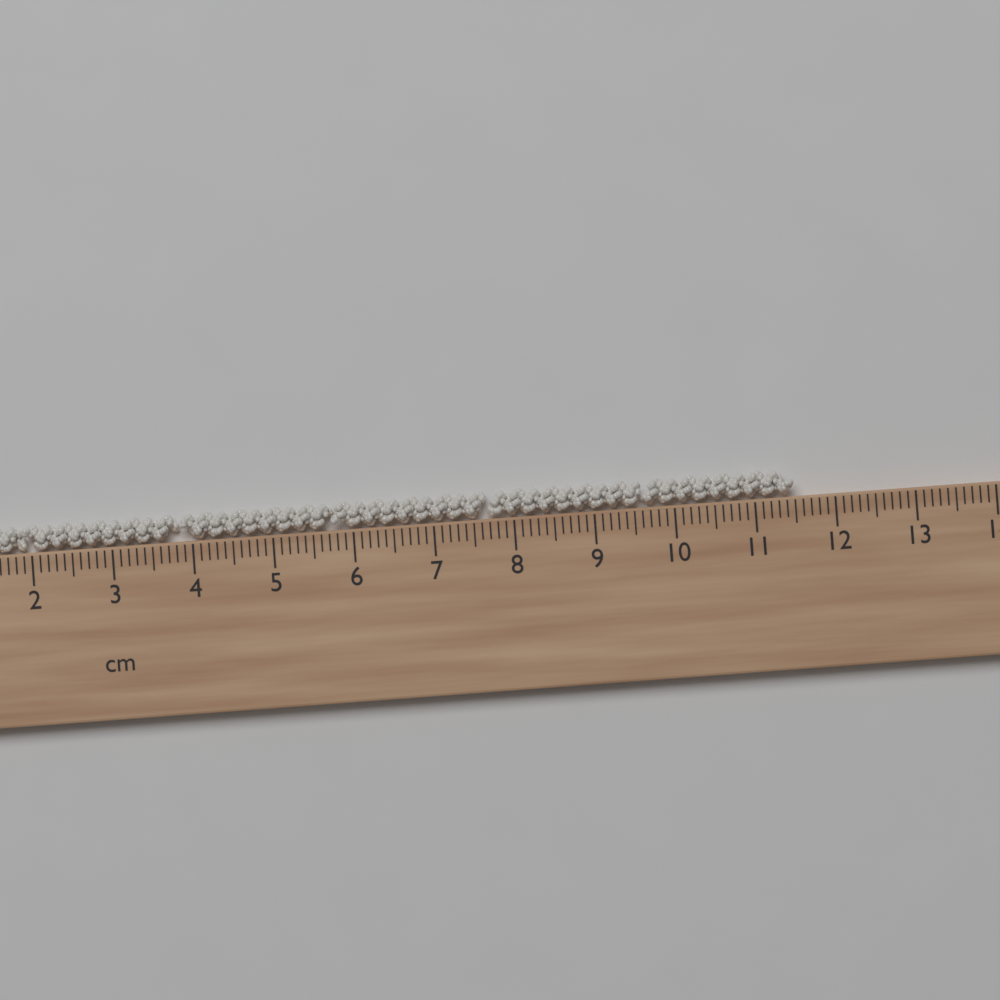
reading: 11.5 cm
